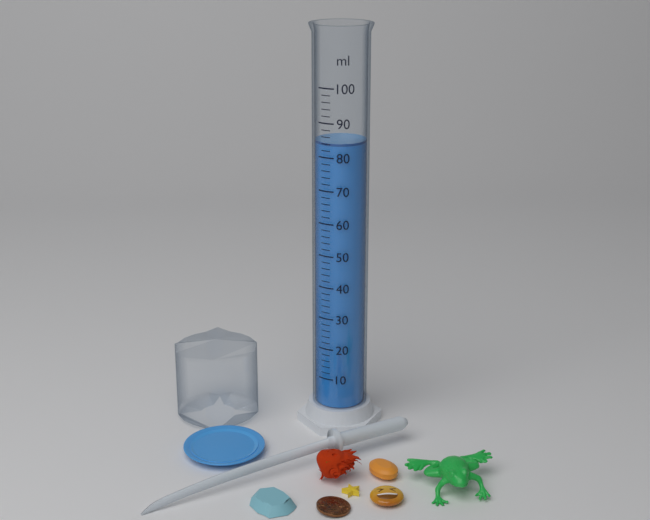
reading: 84 ml
